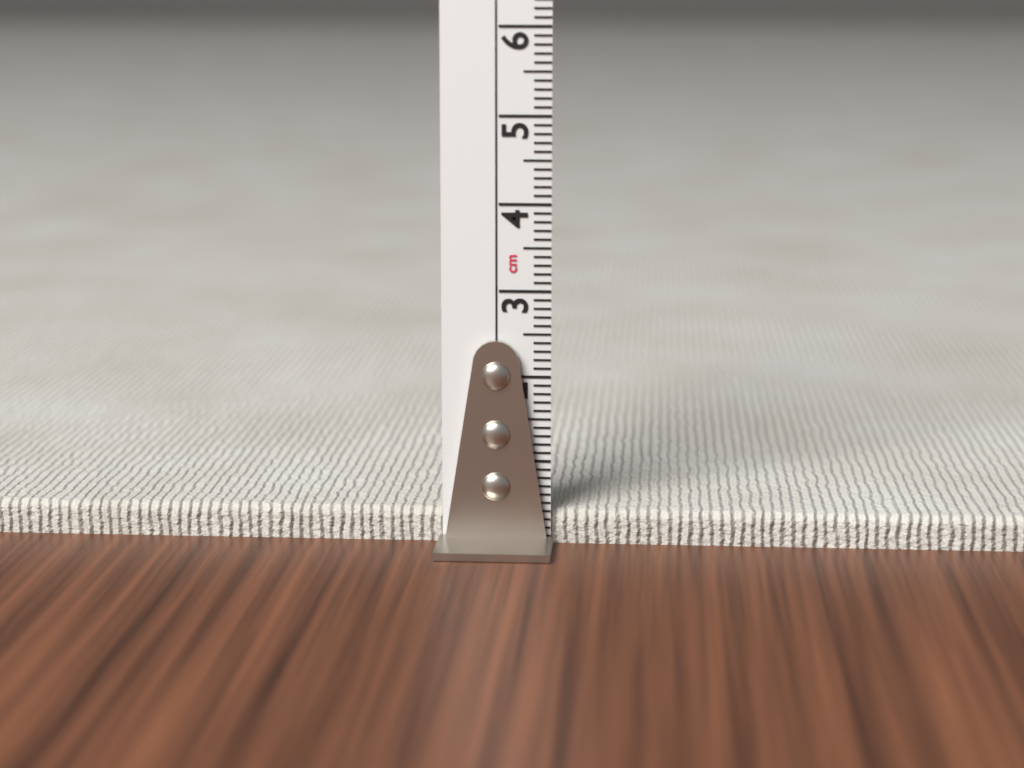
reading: 0.4 cm
